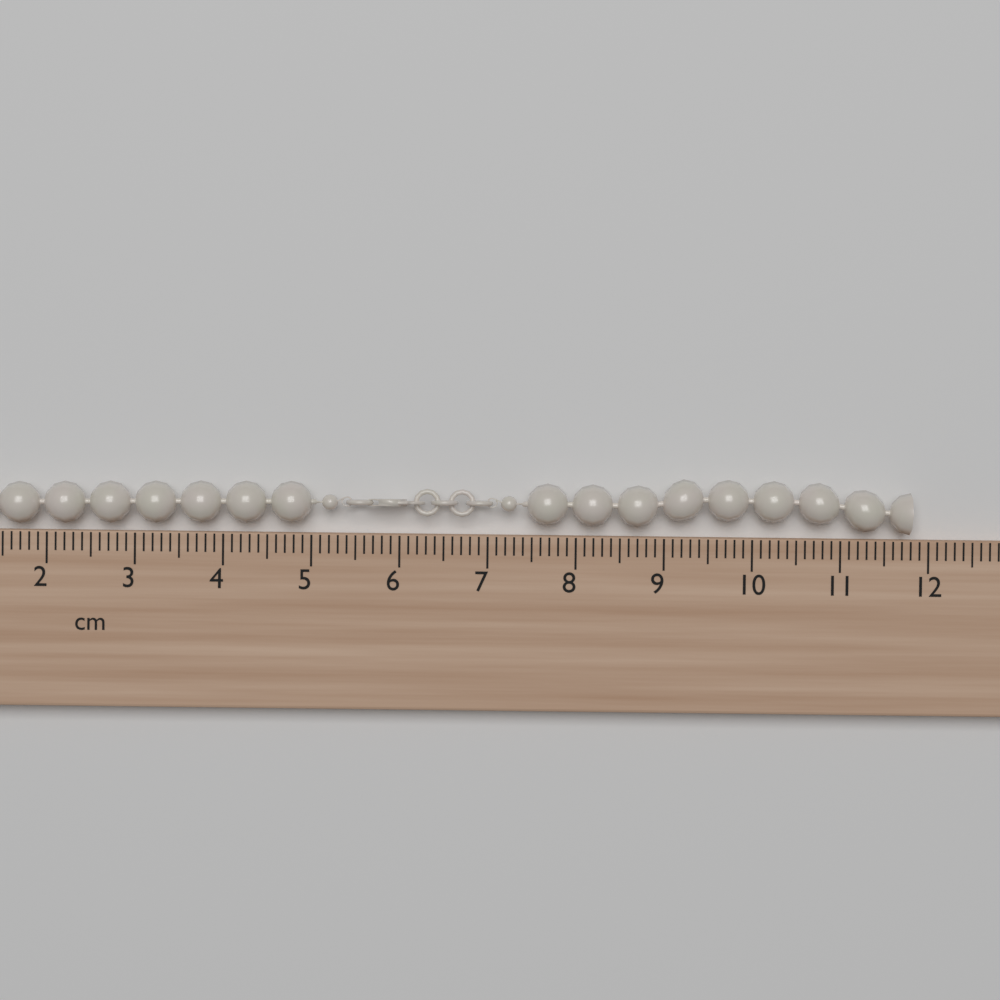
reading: 11.8 cm
